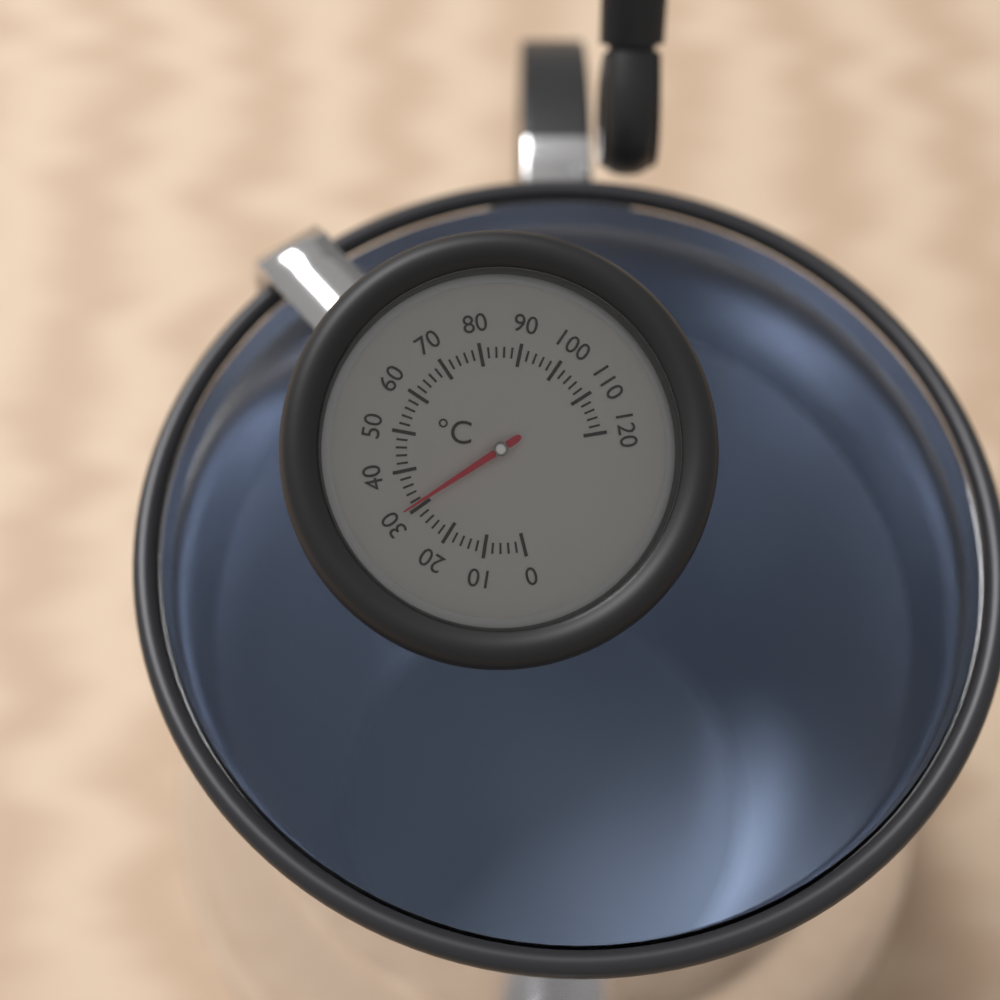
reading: 31 °C
